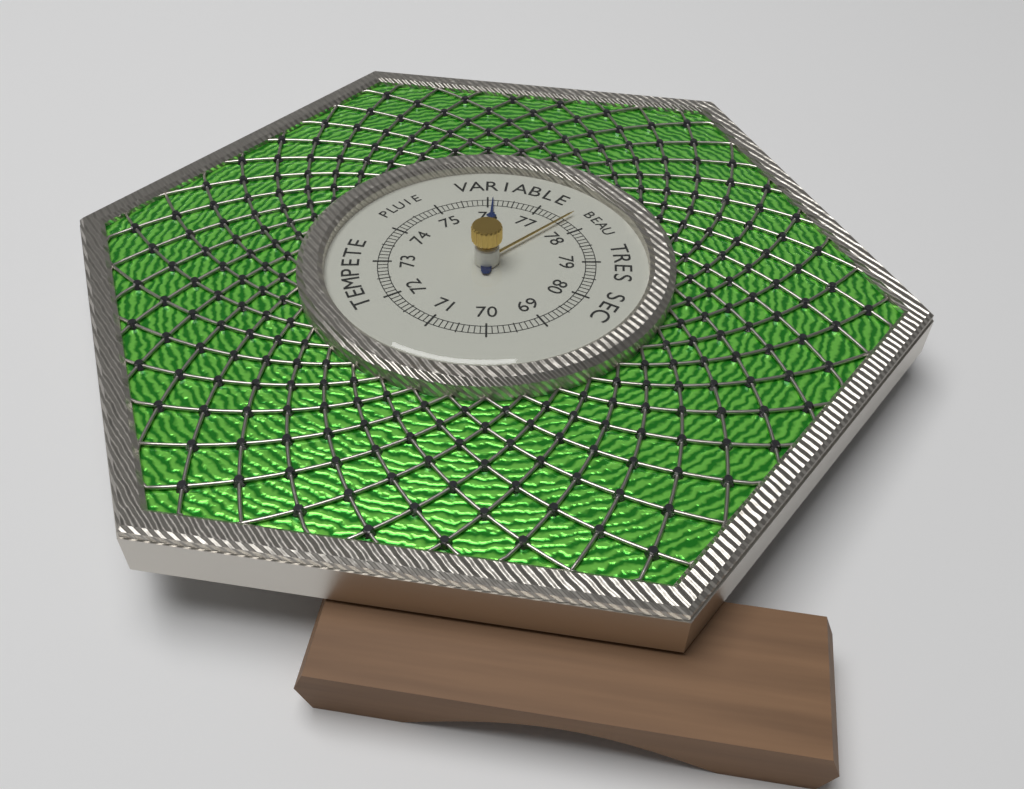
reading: 76.1 (no unit)
